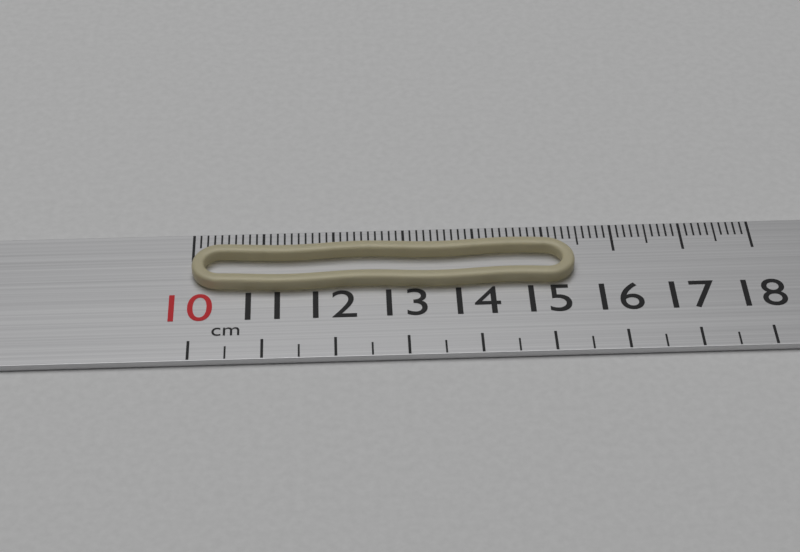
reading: 15.4 cm
